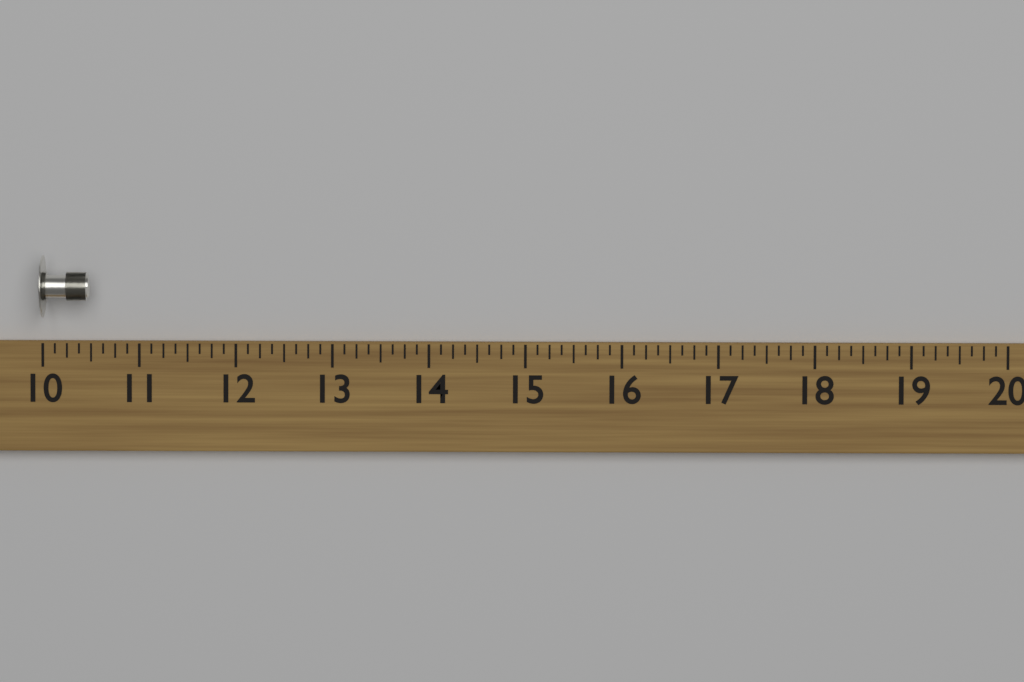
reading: 10.500 (no unit)
